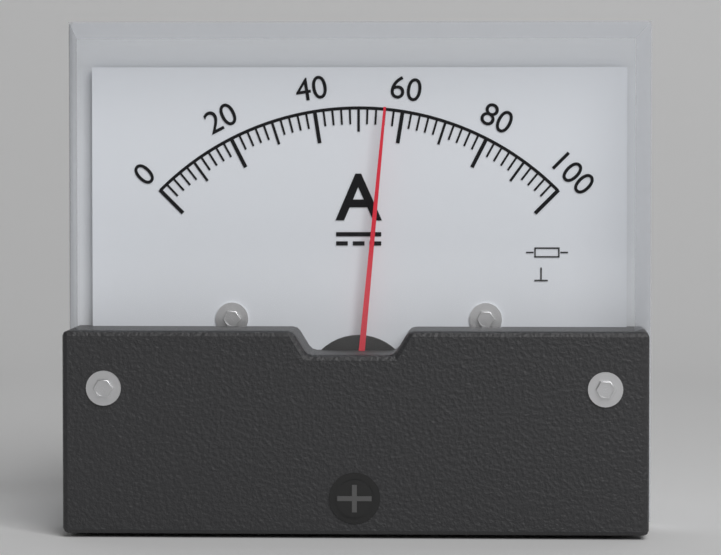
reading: 56 A
